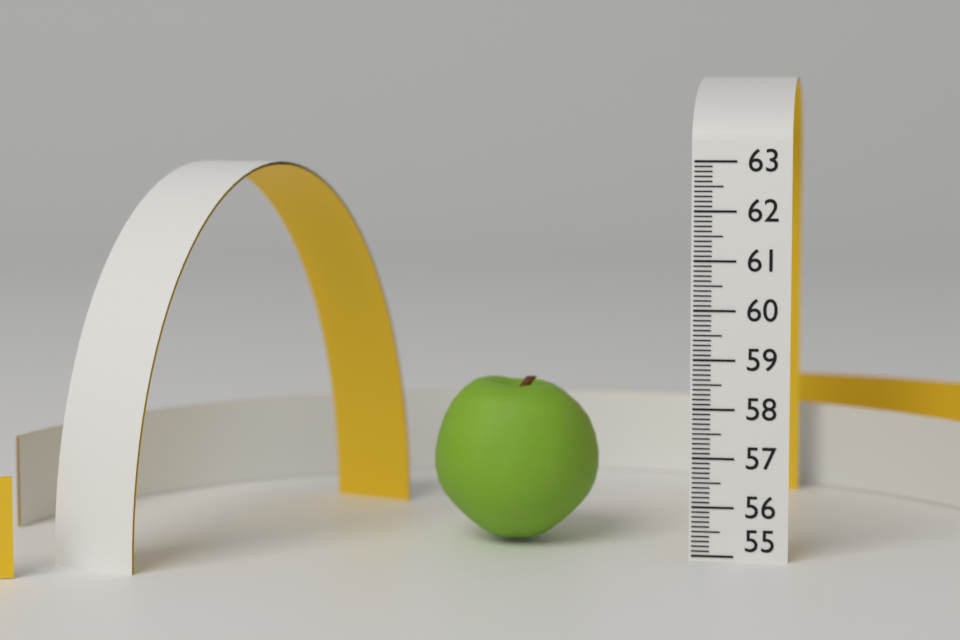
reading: 58.4 (no unit)
